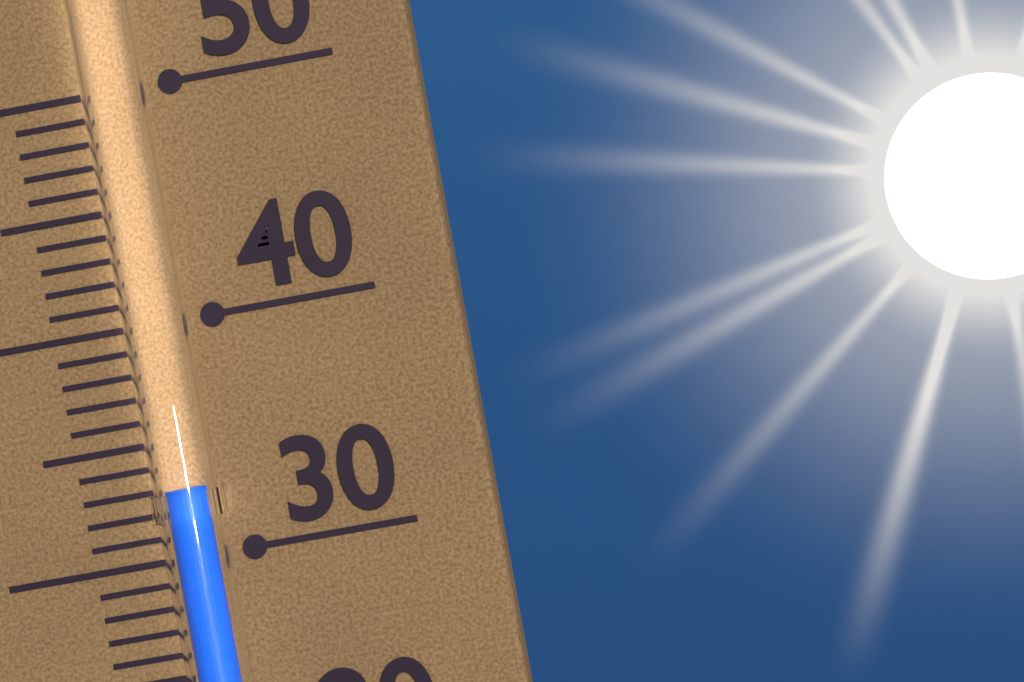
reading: 33 (no unit)
